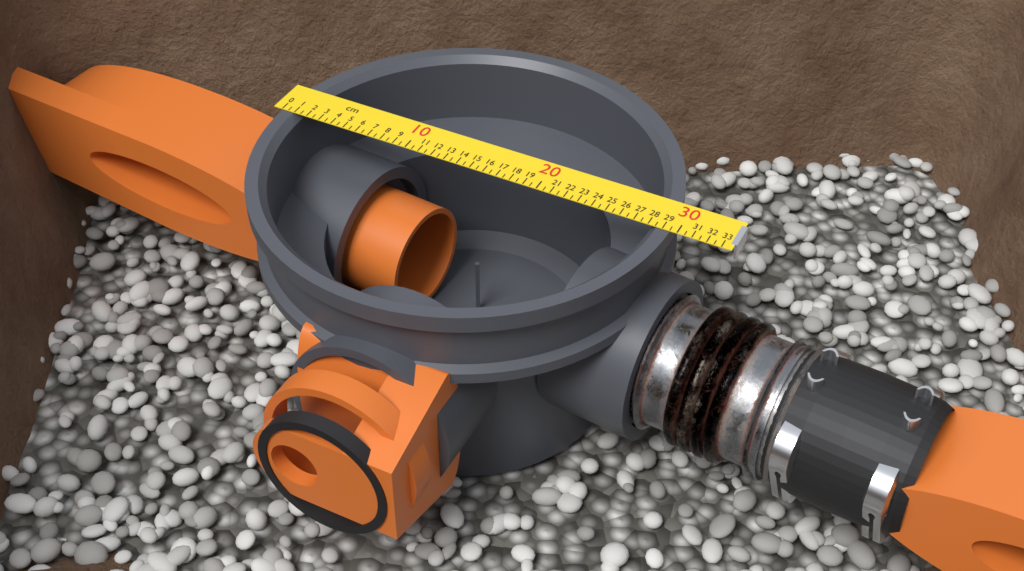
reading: 29.5 cm
